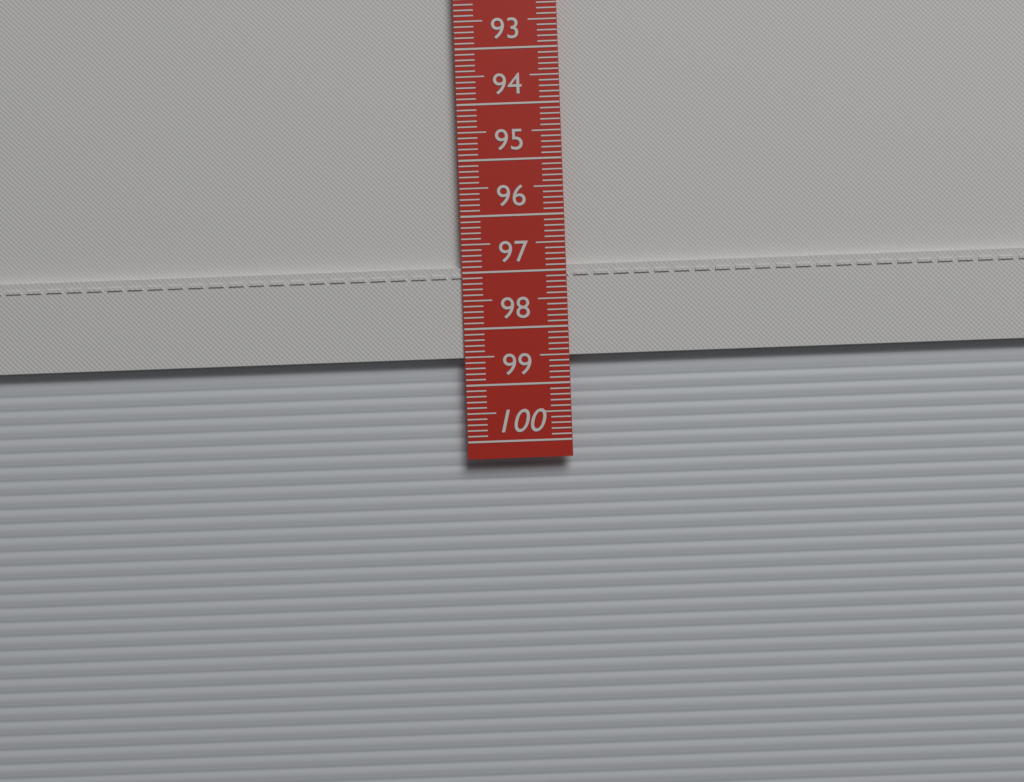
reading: 98.5 cm
